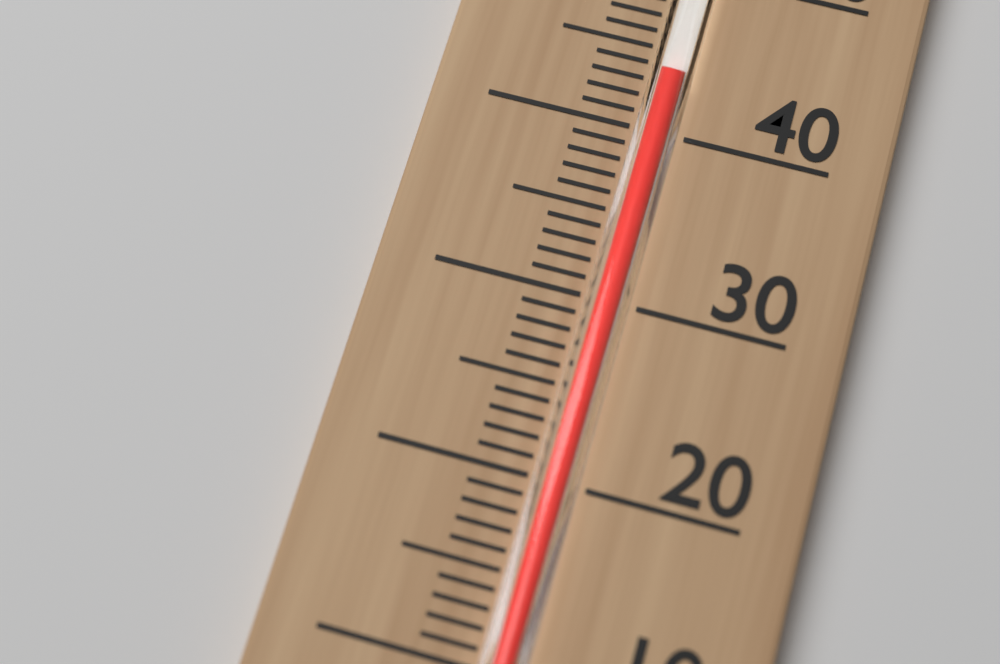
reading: 43 °C
